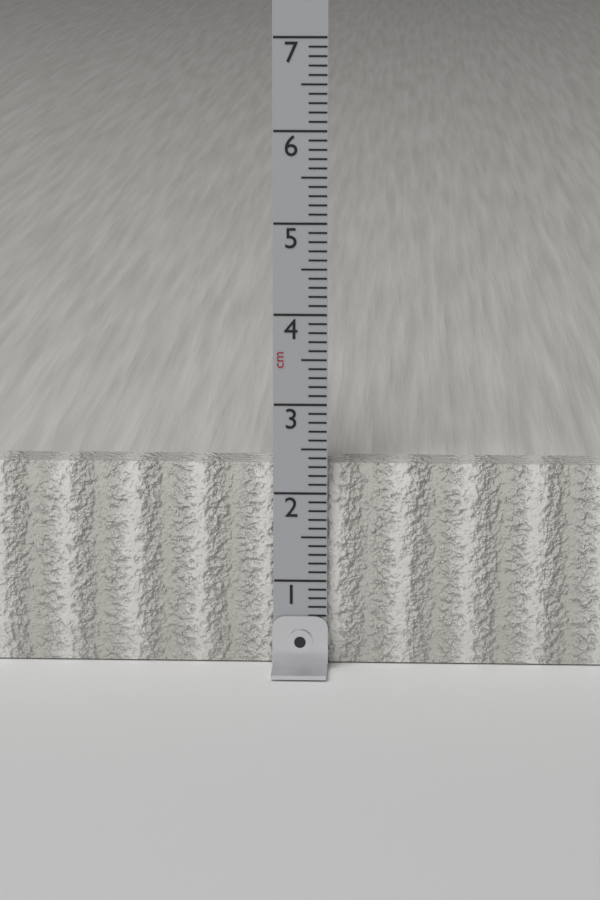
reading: 2.3 cm
